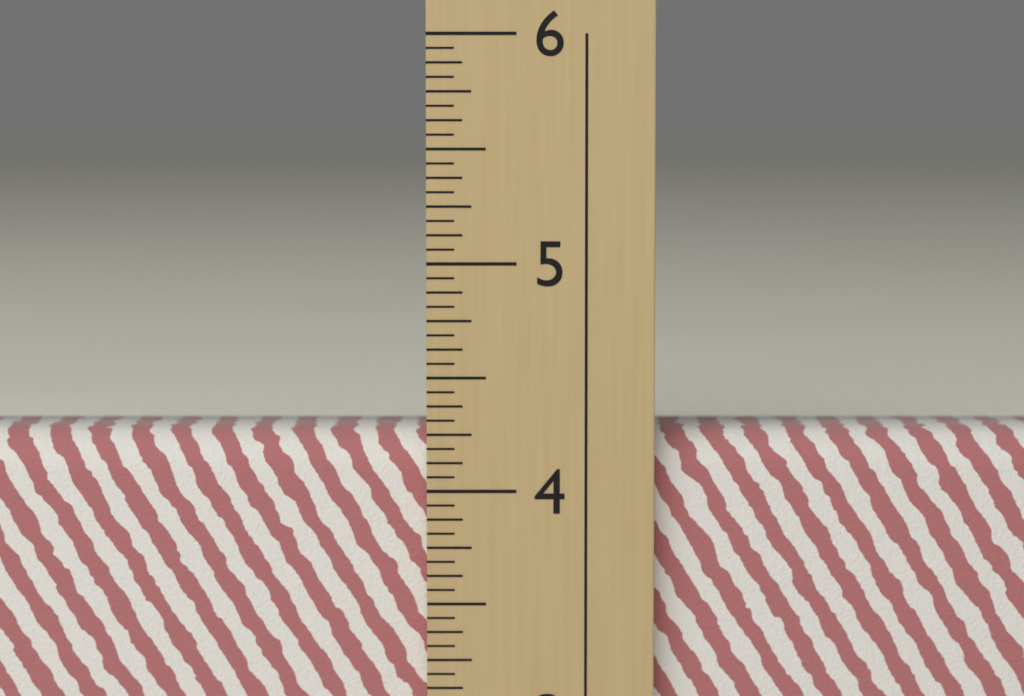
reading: 4.2500 in
